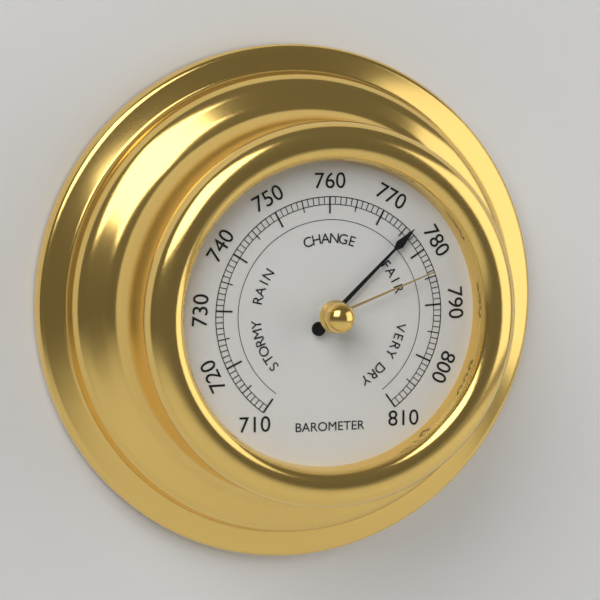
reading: 776 (no unit)
